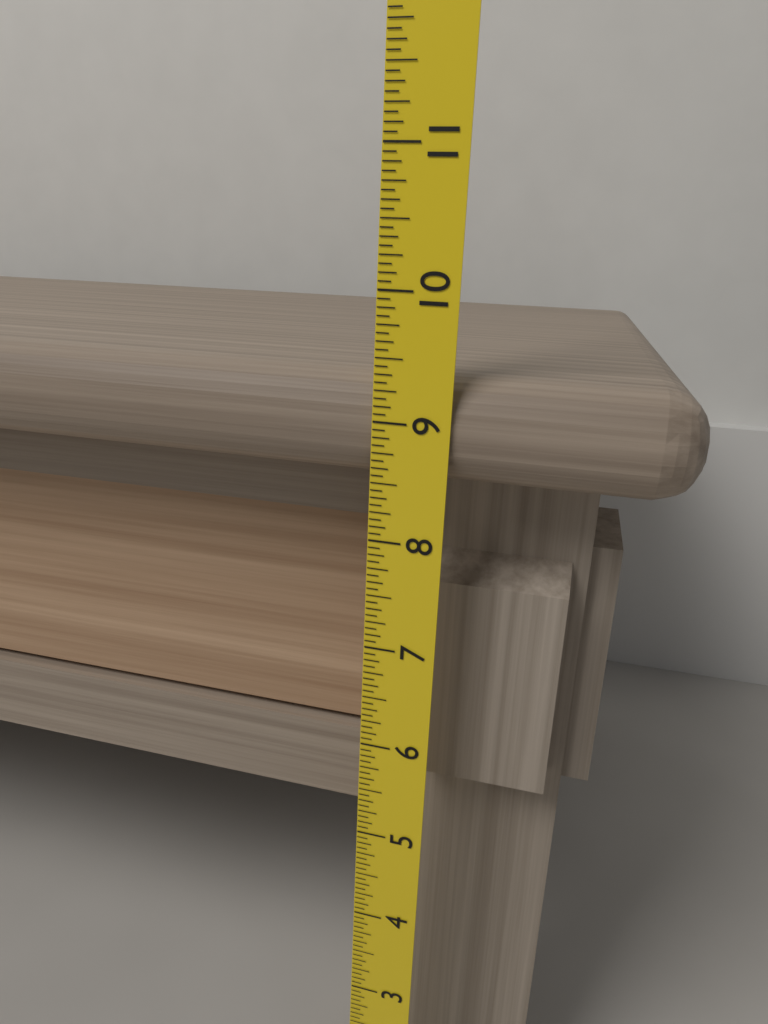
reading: 9.3750 (no unit)
